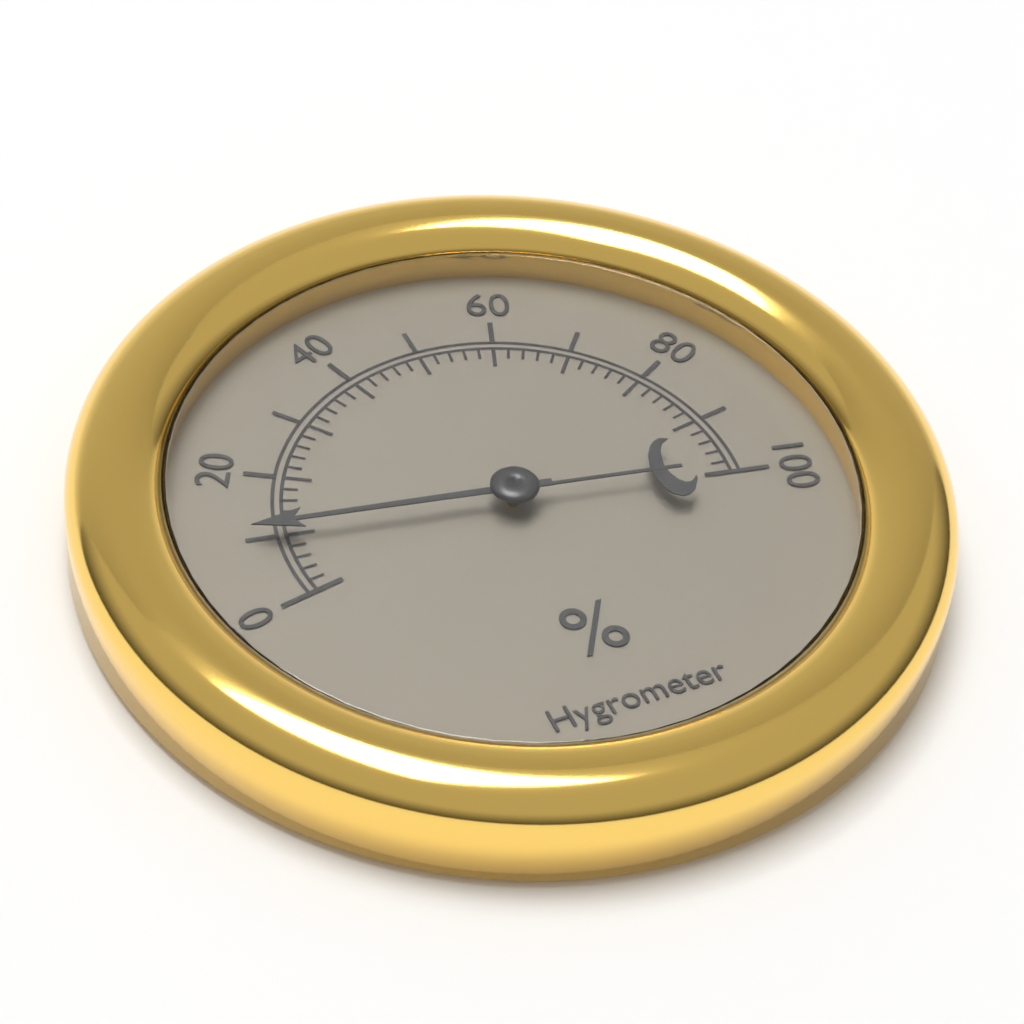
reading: 10 %
